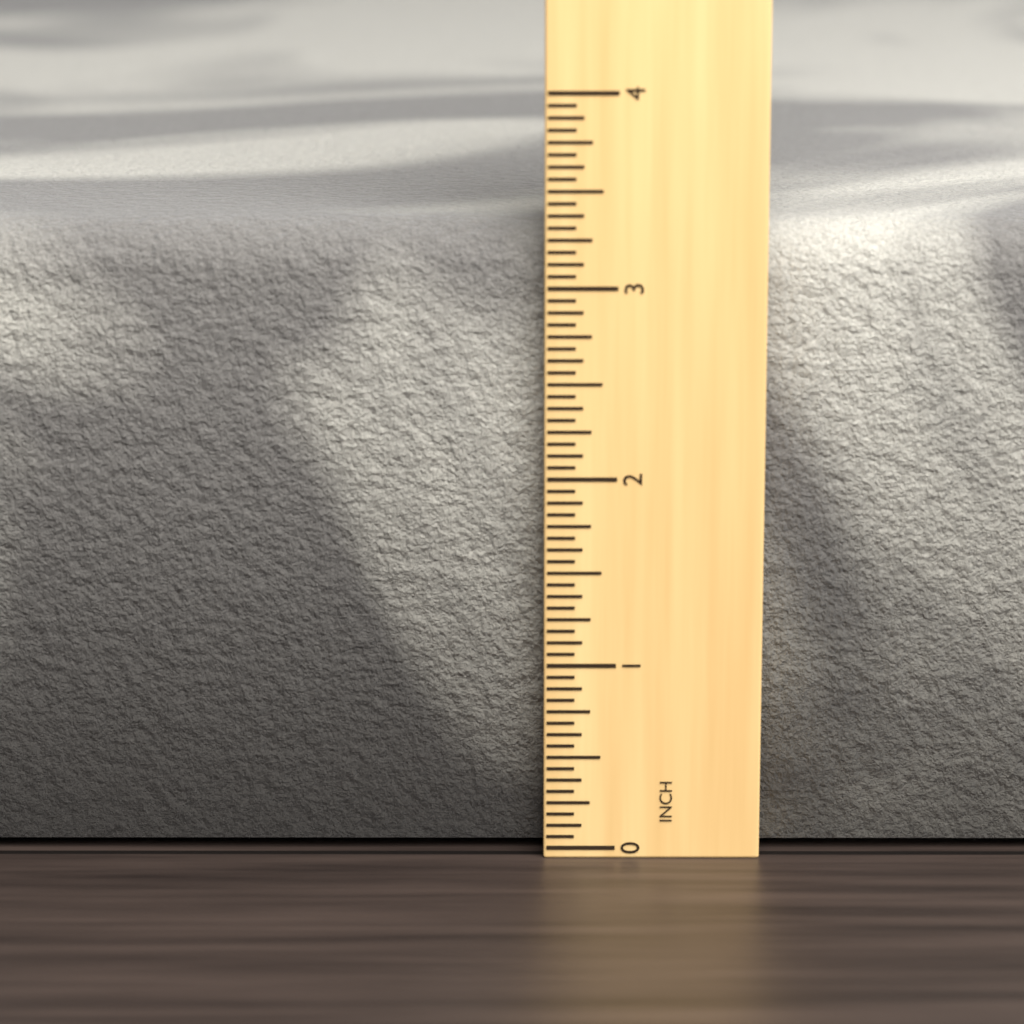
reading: 3.3125 in
